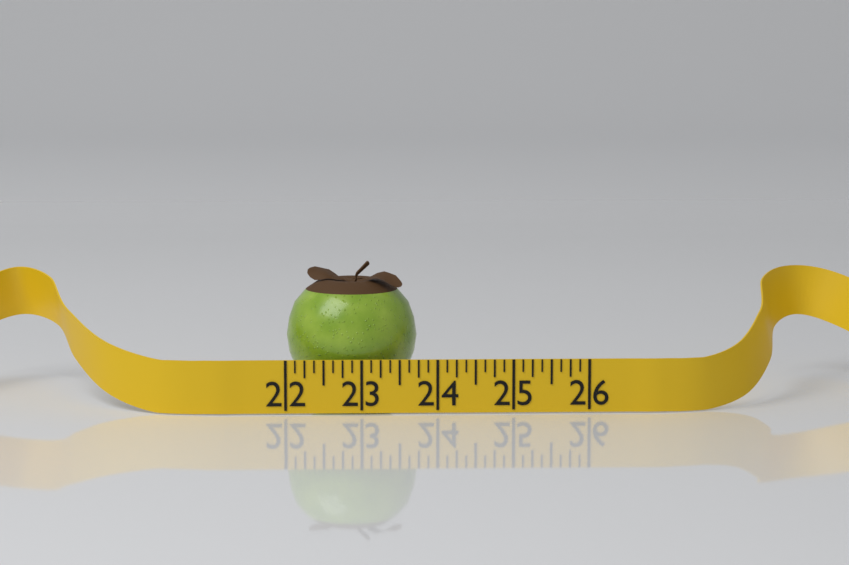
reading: 23.750 (no unit)
